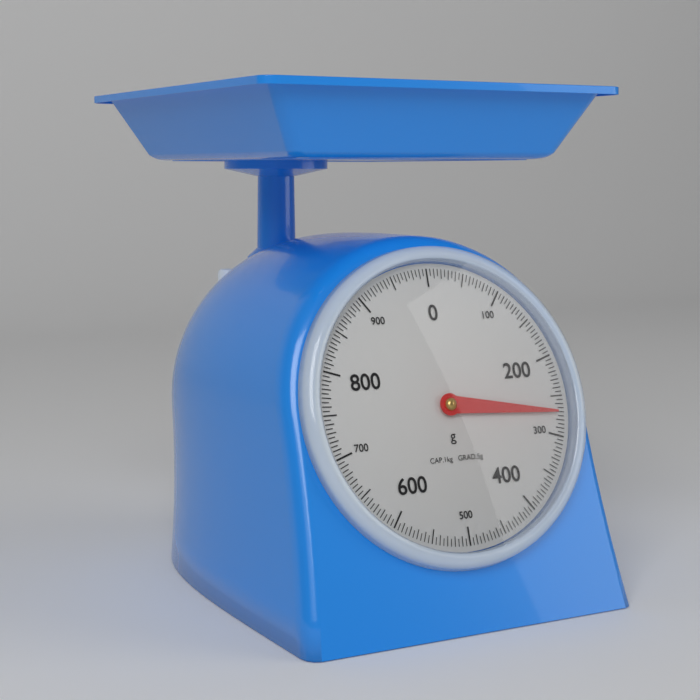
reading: 270 g
